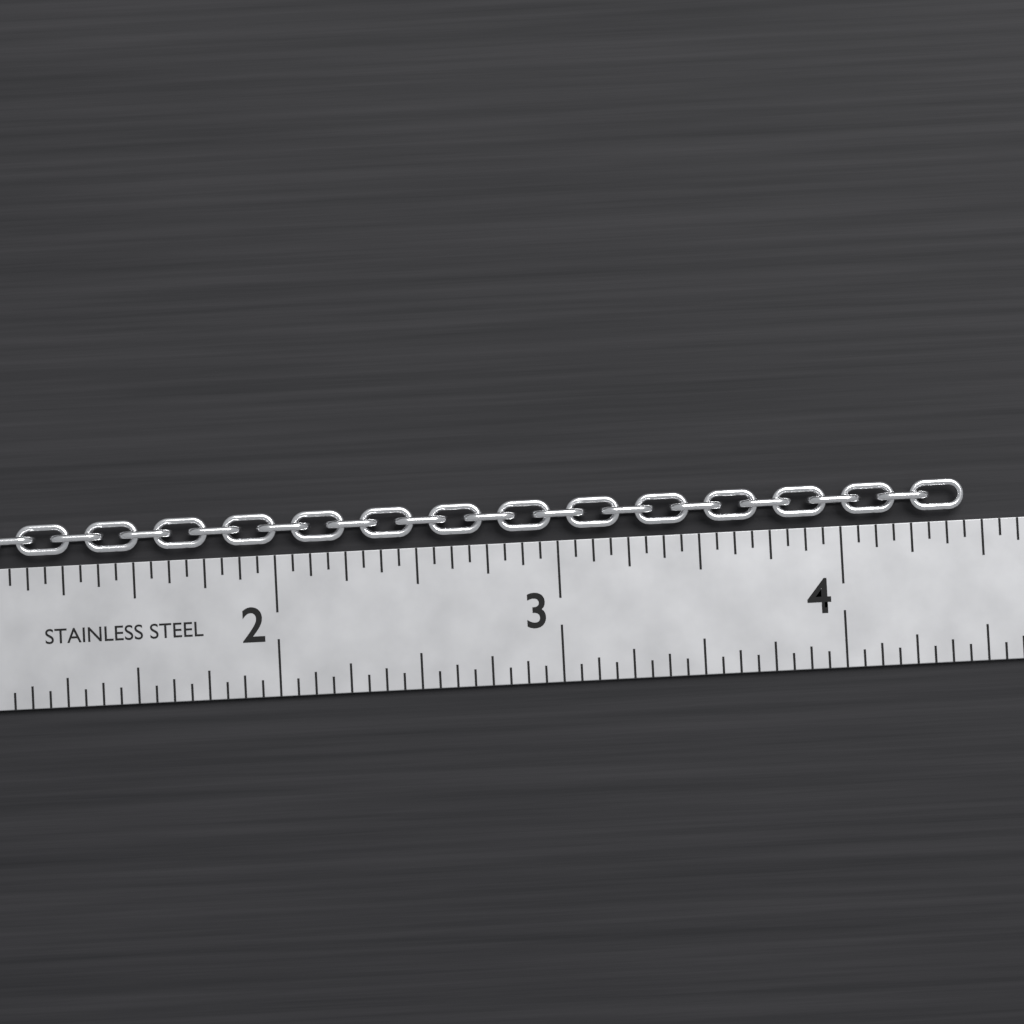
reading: 4.4375 in
